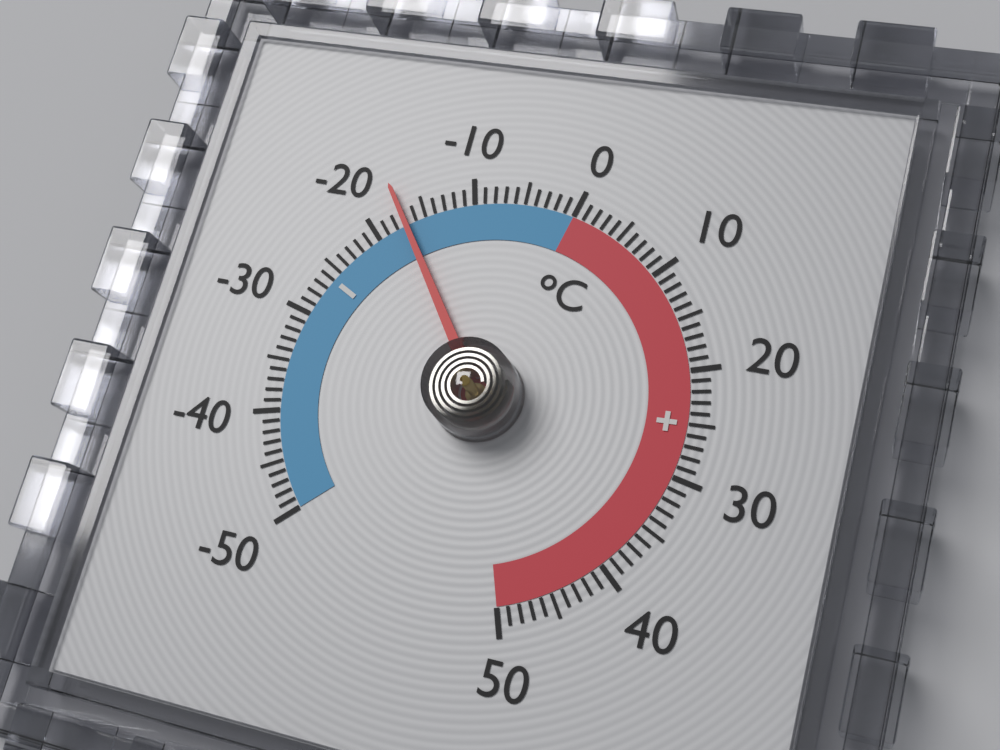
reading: -17 °C
